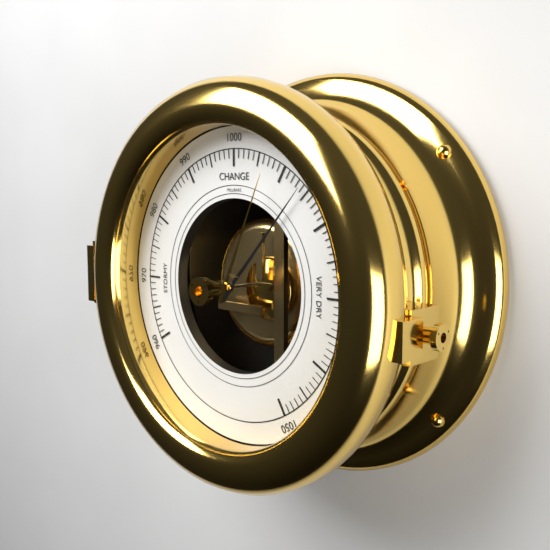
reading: 1014 mbar
